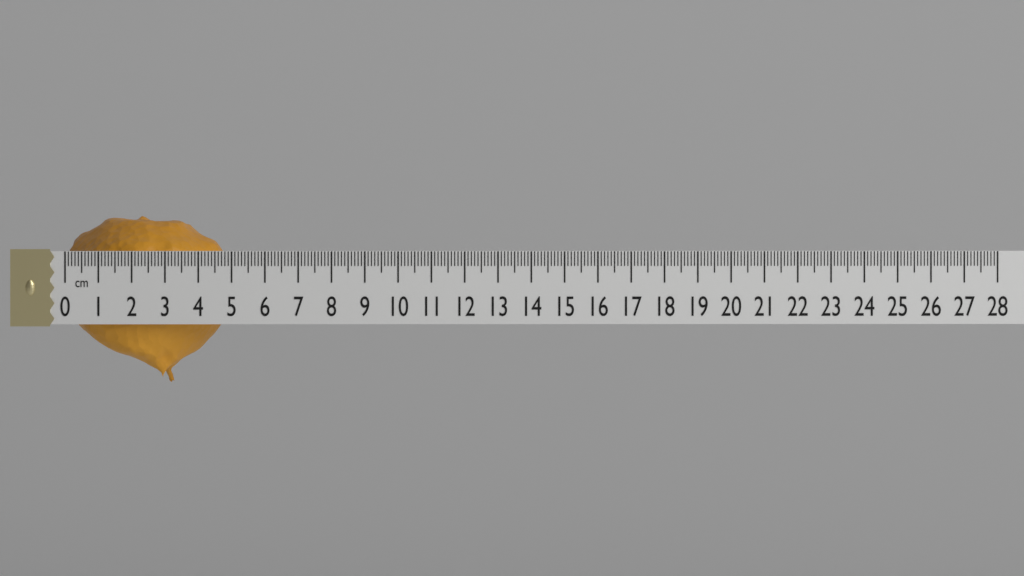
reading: 5.0 cm
